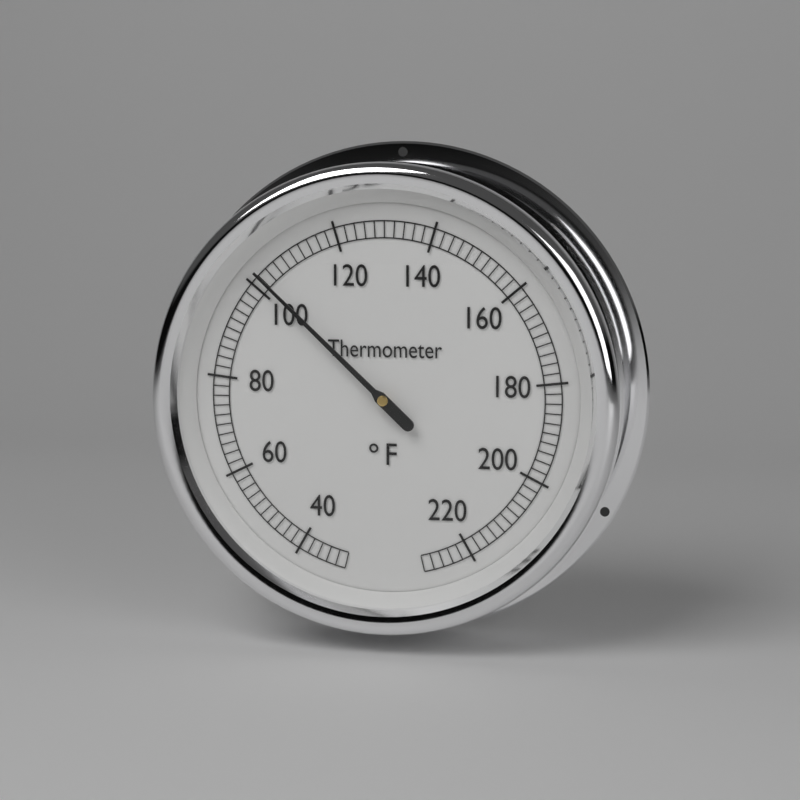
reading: 102 °F
